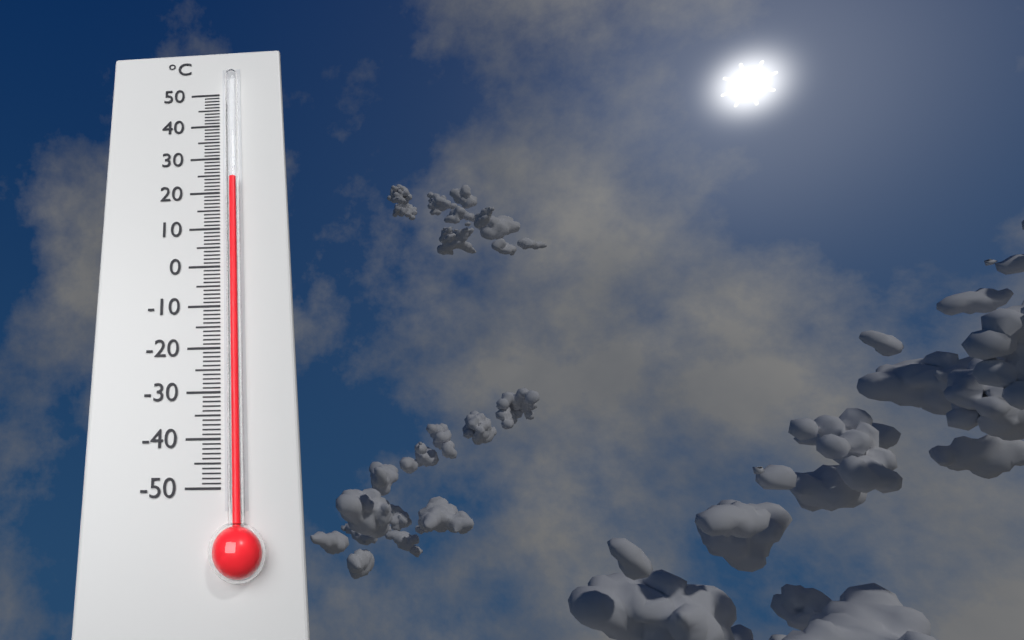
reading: 23 °C
